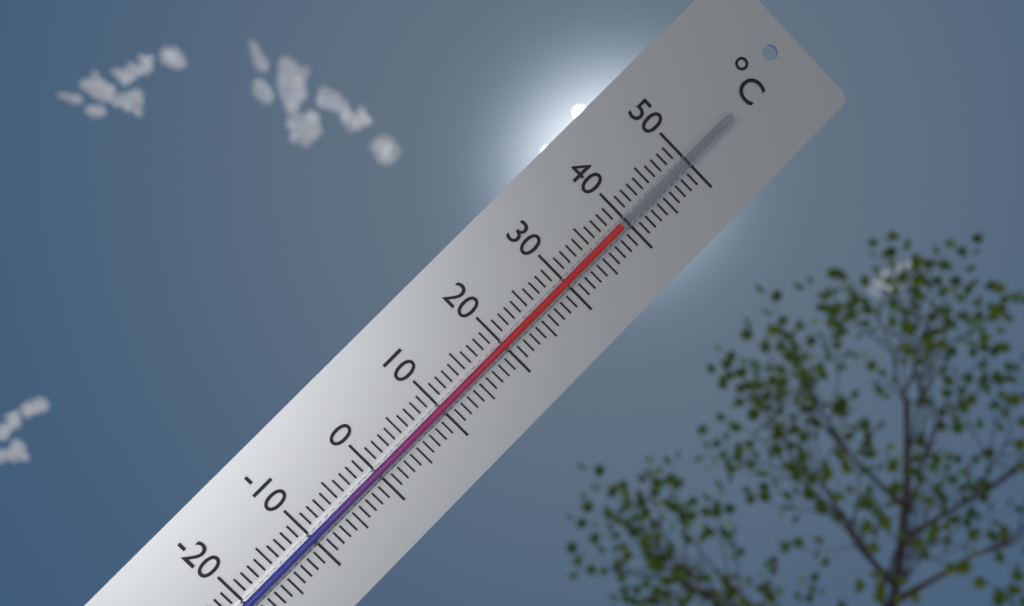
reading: 39 °C
